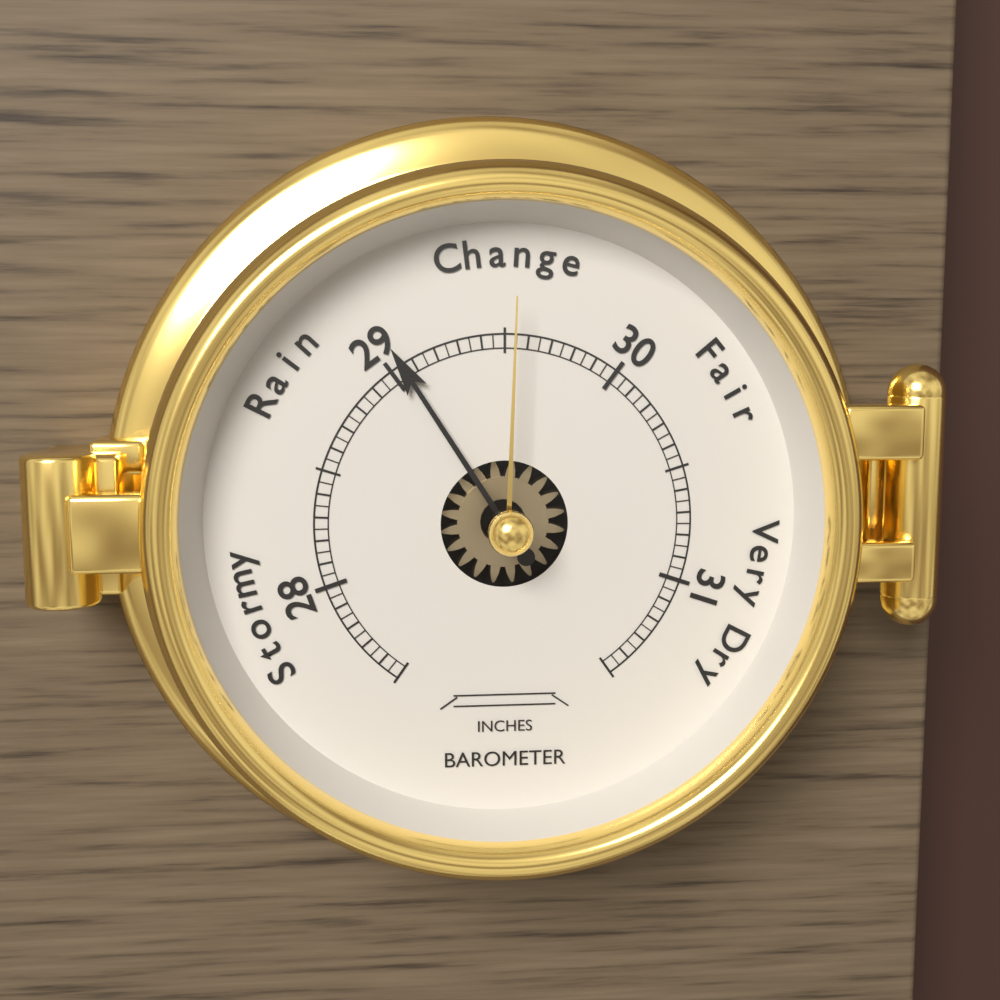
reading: 29.05 inches
